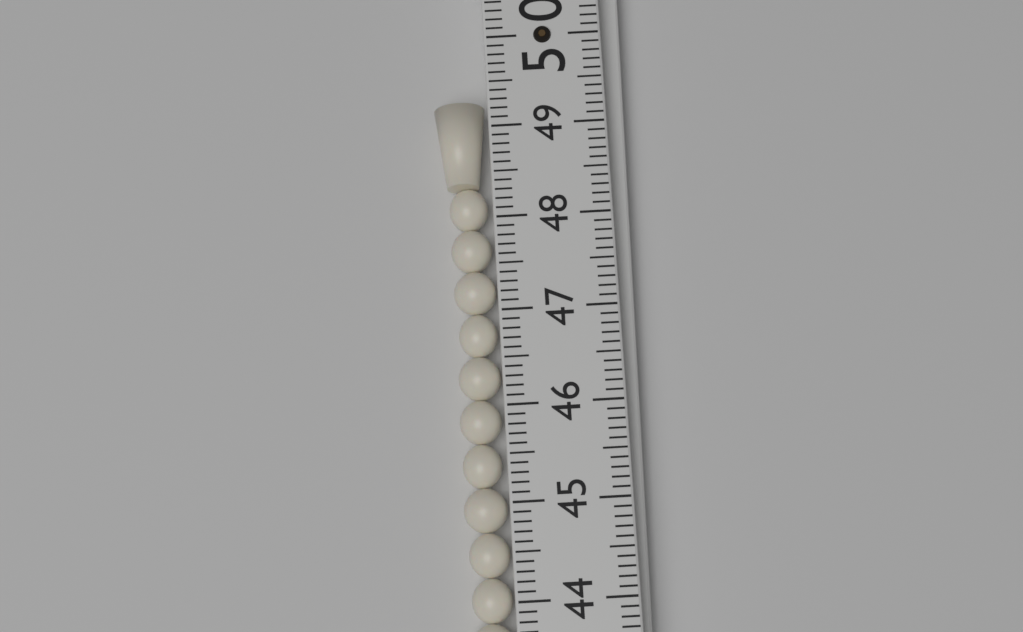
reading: 49.3 (no unit)
